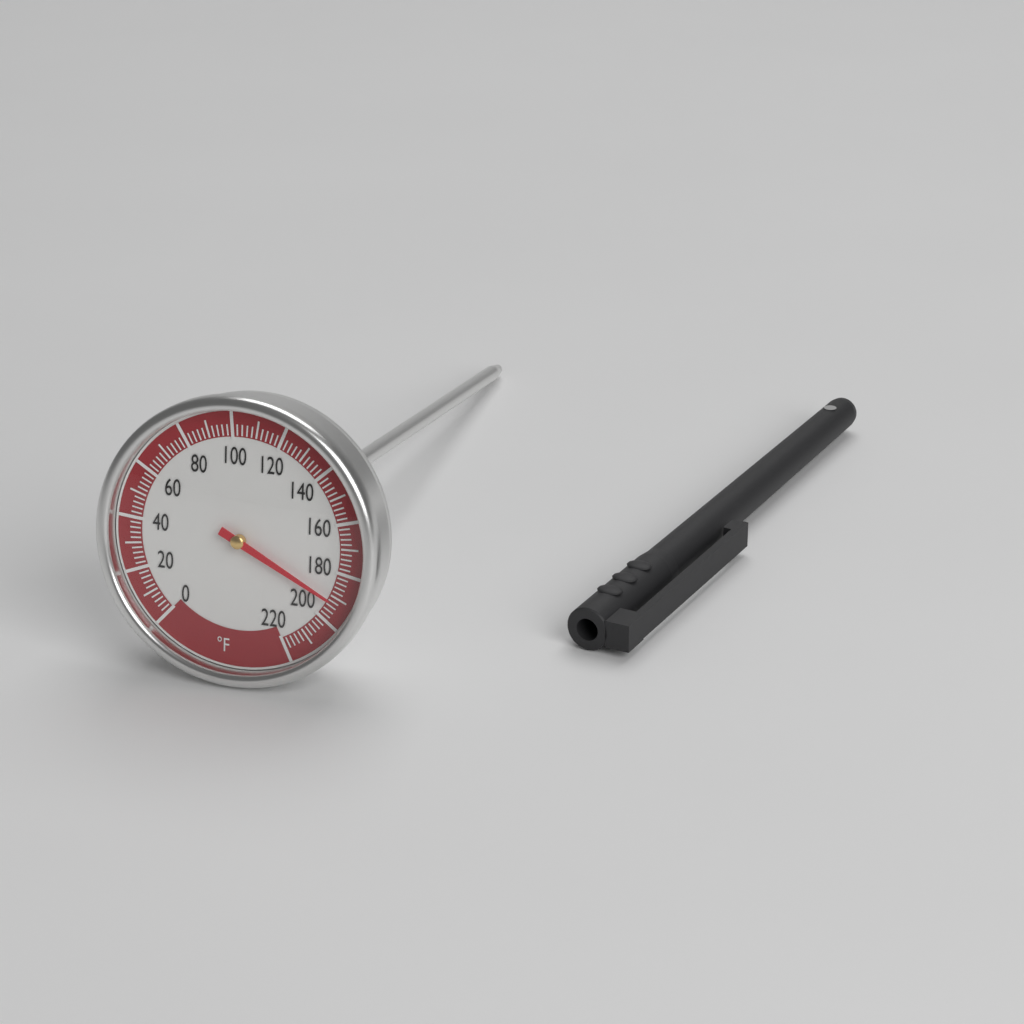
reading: 192 °F
